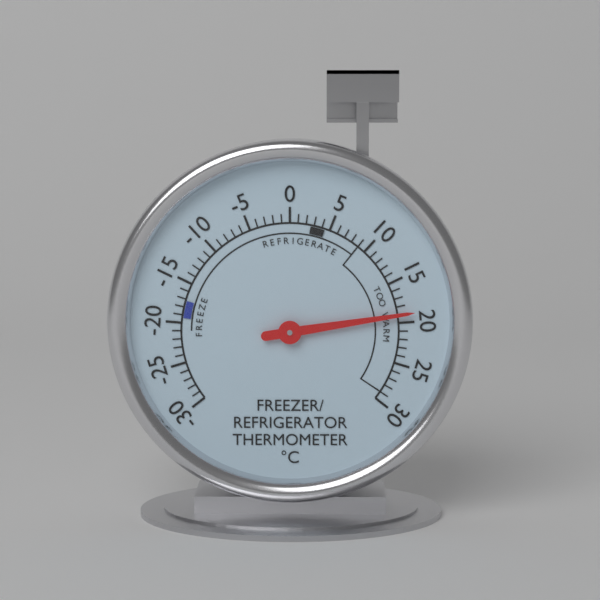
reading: 19 °C
